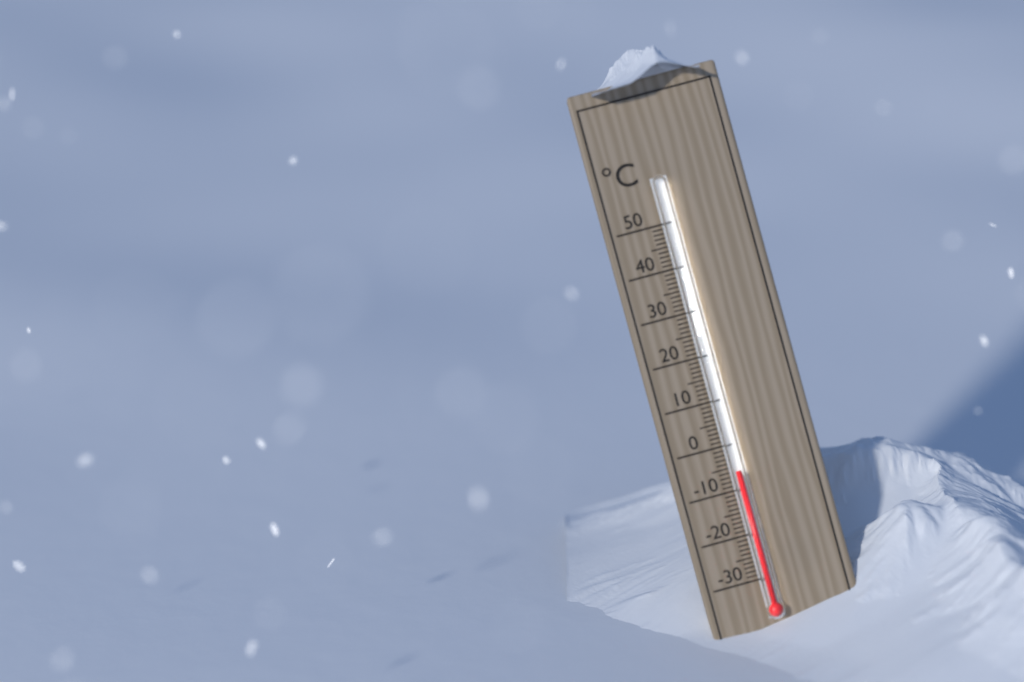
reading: -6 °C
